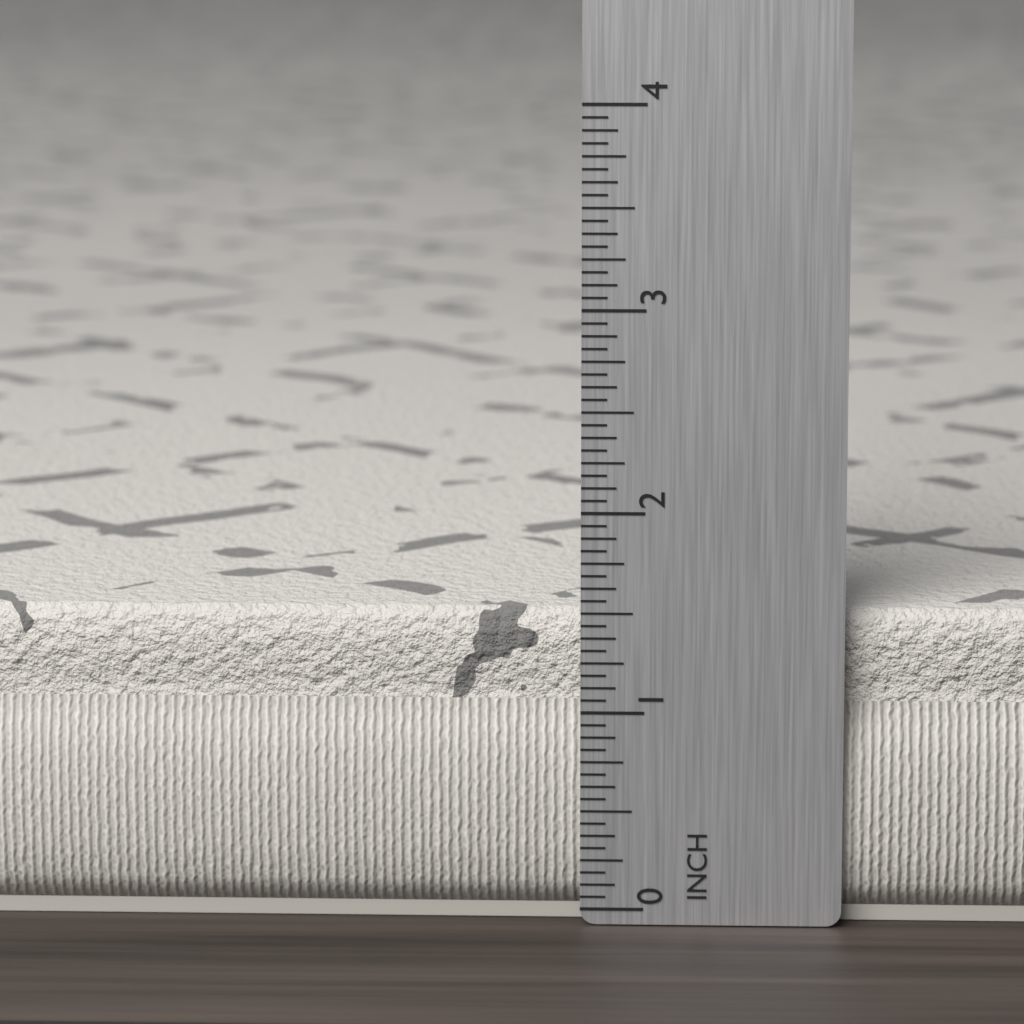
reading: 1.5000 in
